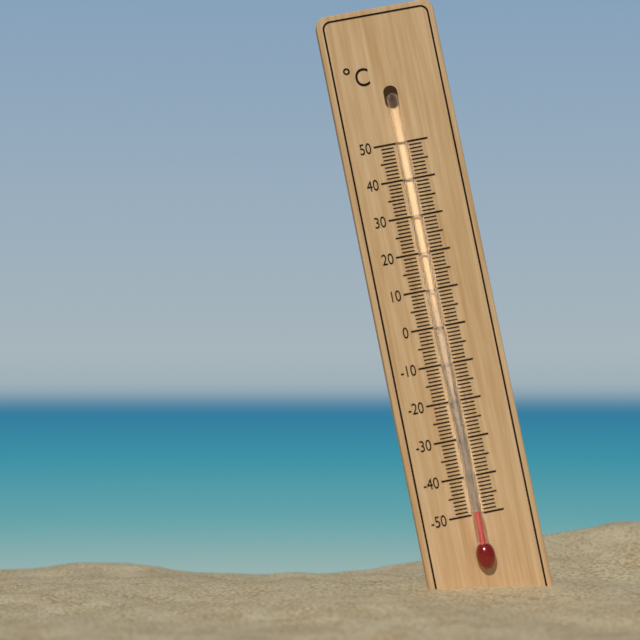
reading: -49 °C
